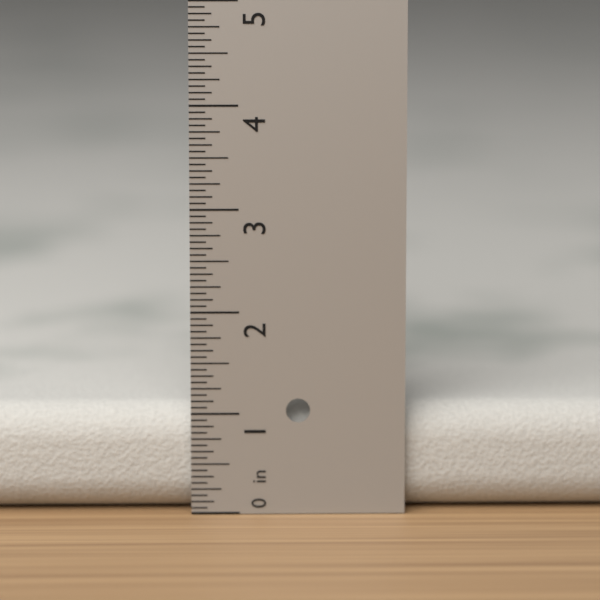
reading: 1.0625 in
